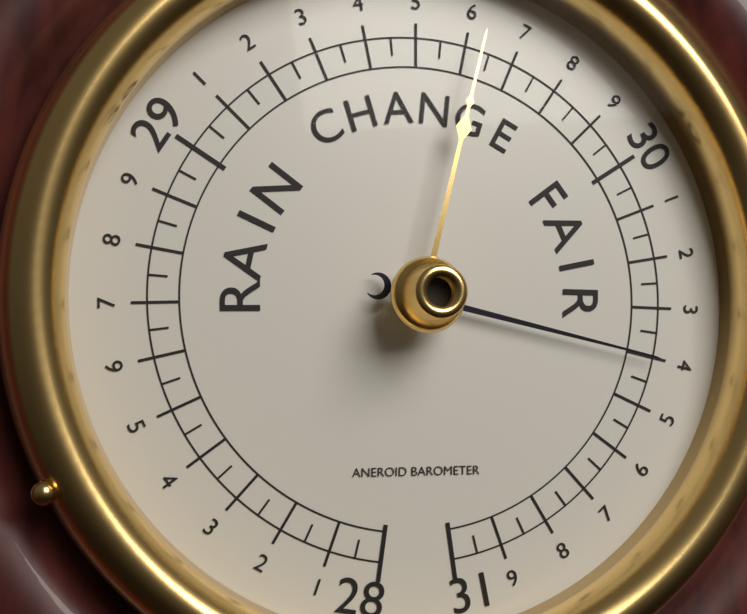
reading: 30.40 (no unit)
